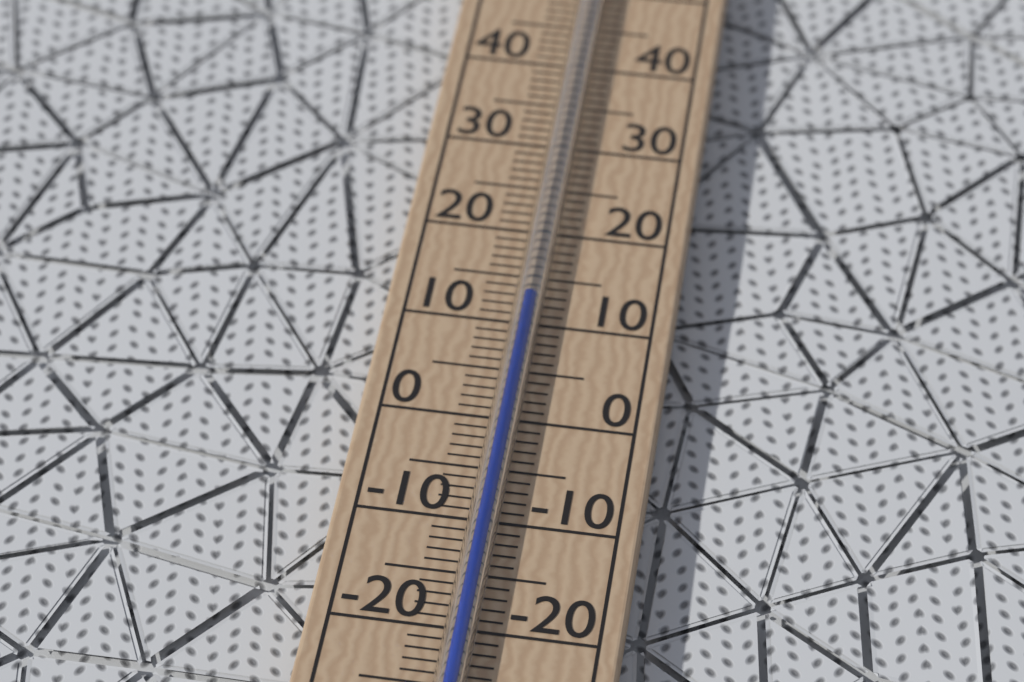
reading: 12 °C
